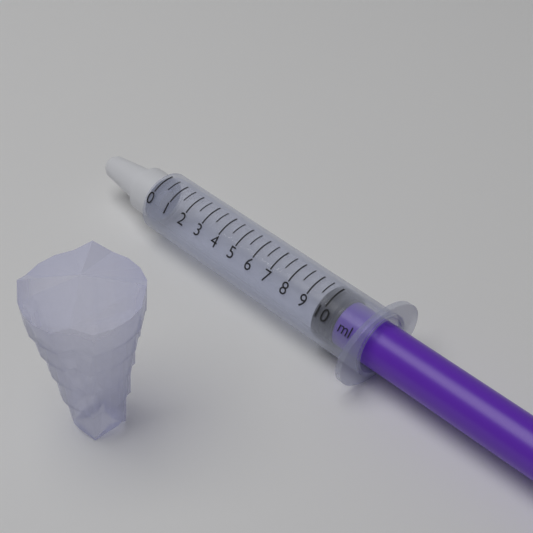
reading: 9.5 ml
